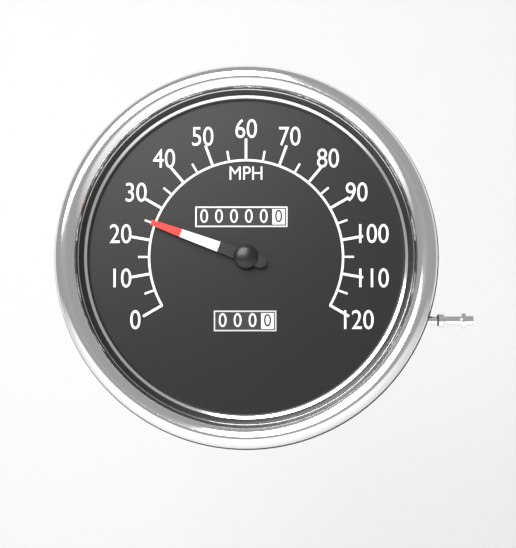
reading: 25 MPH
